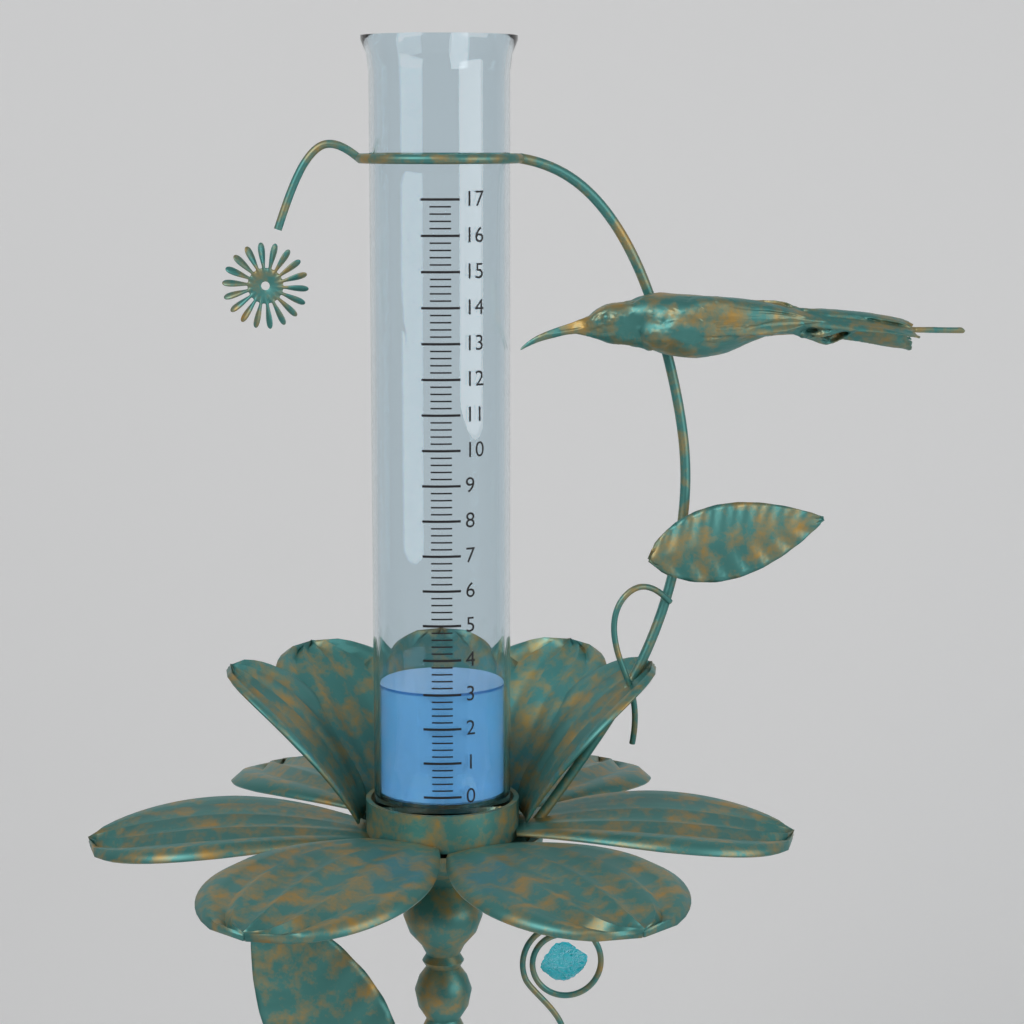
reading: 3.0 (no unit)
